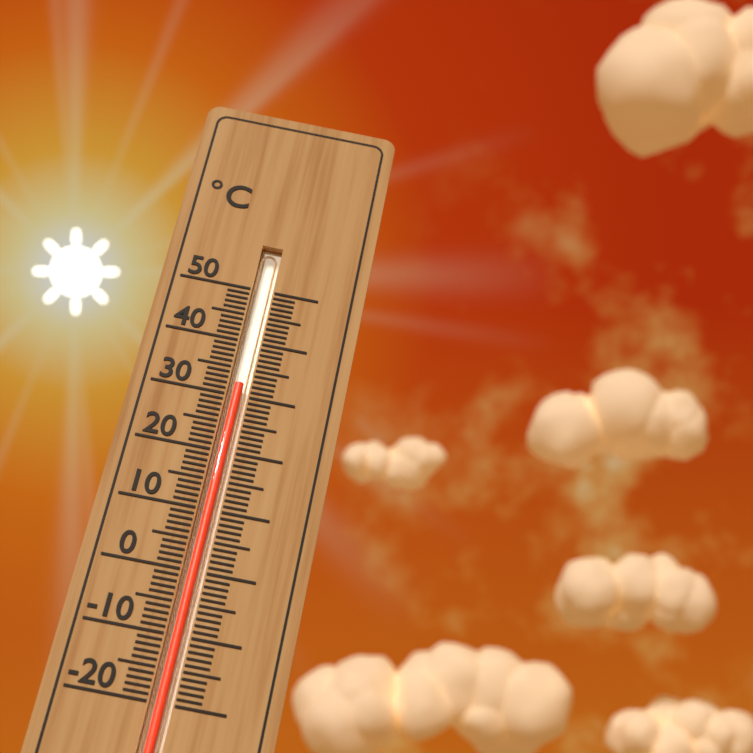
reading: 32 °C
